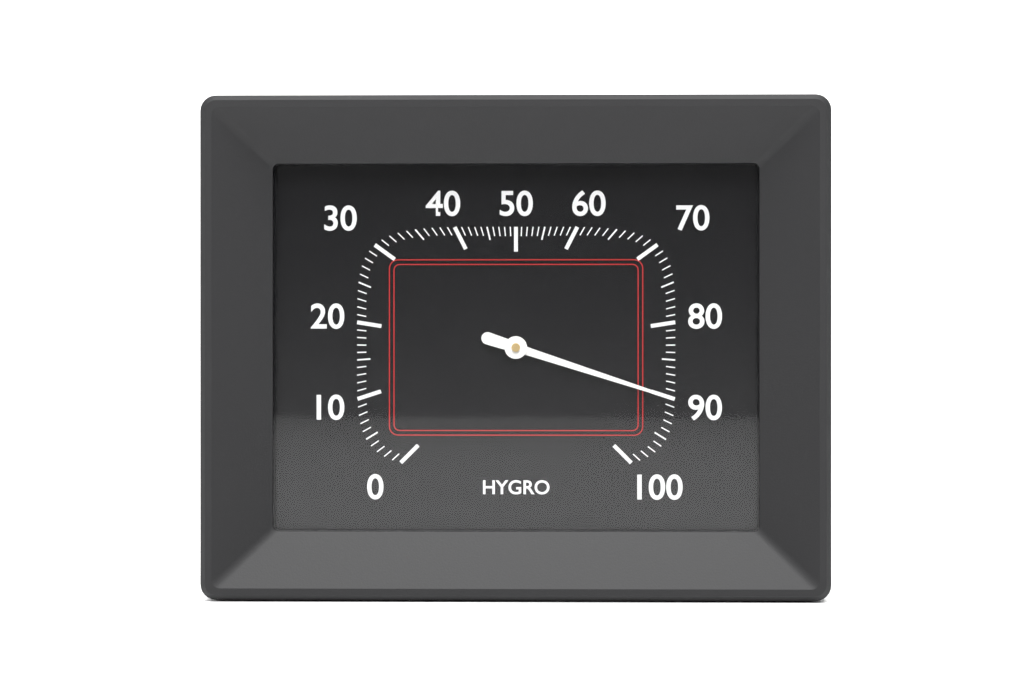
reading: 90 %
